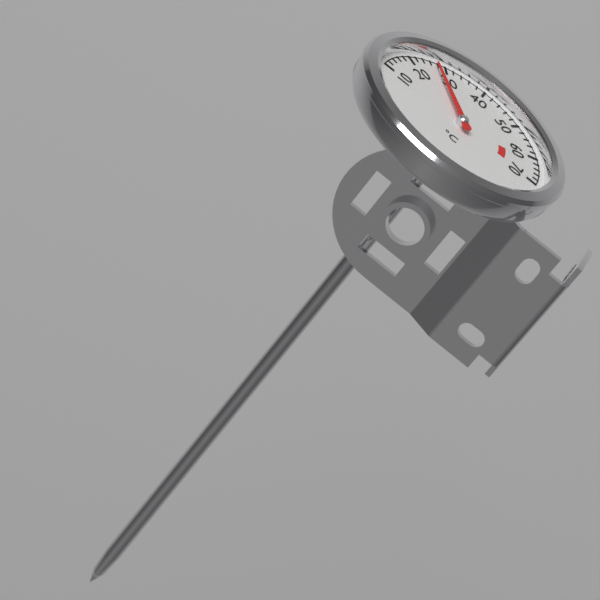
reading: 27 °C
